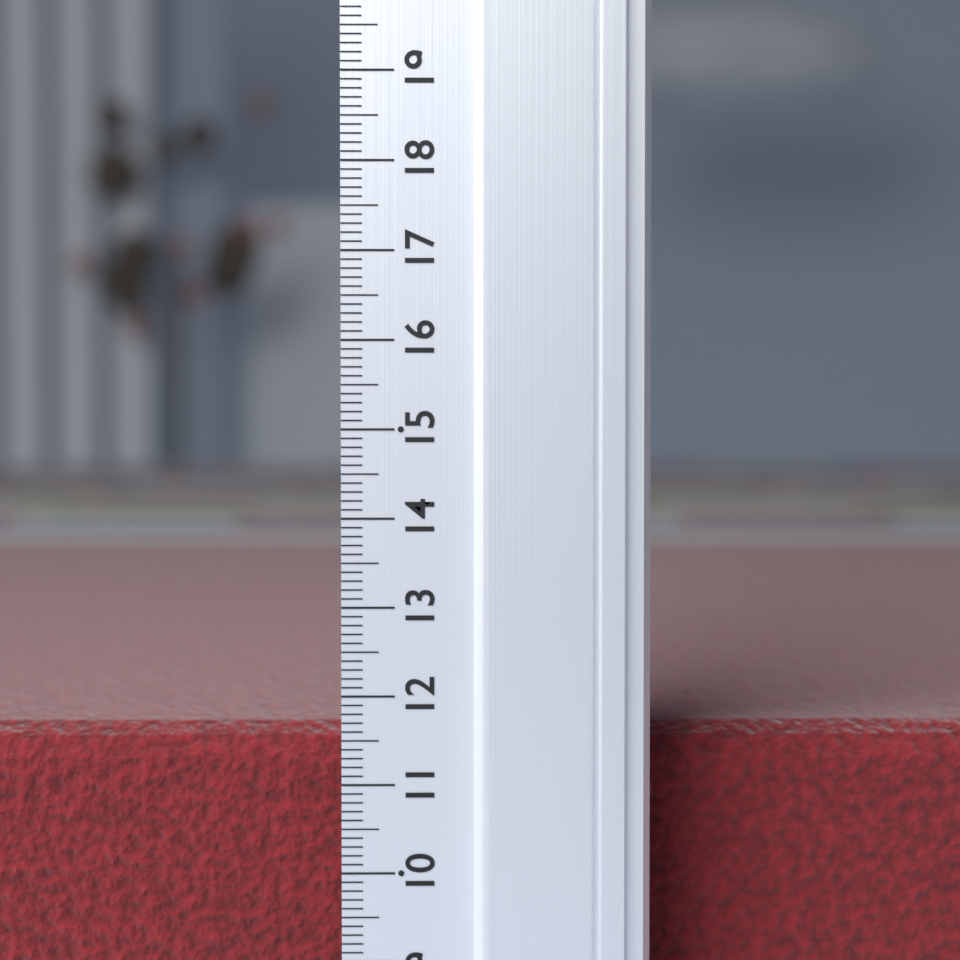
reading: 11.5 (no unit)
